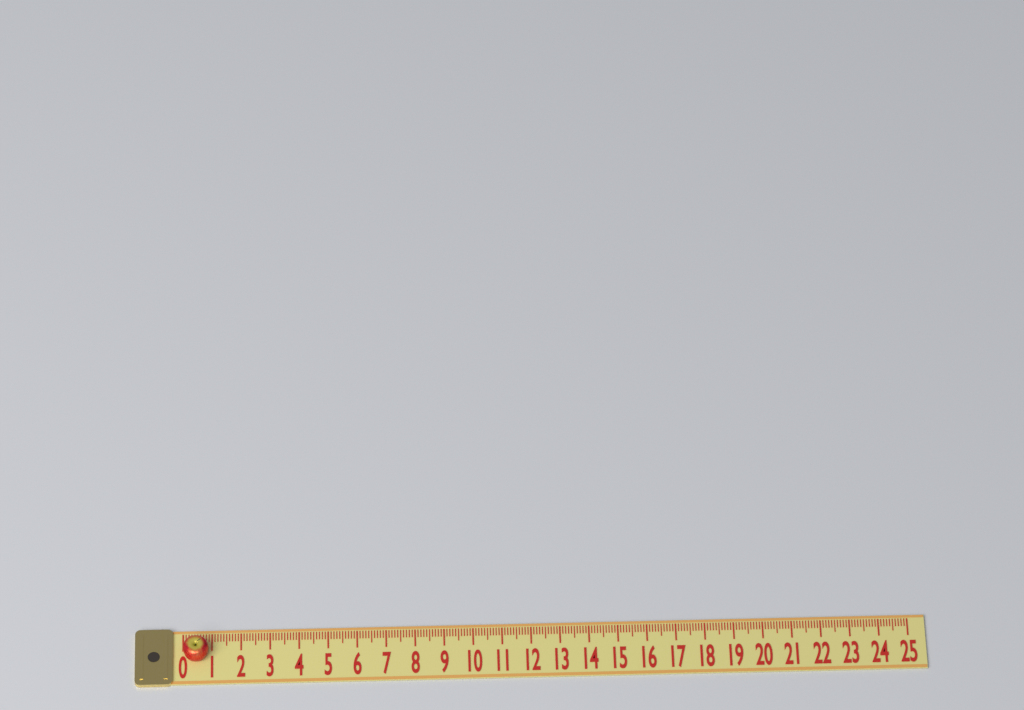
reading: 0.9 (no unit)
